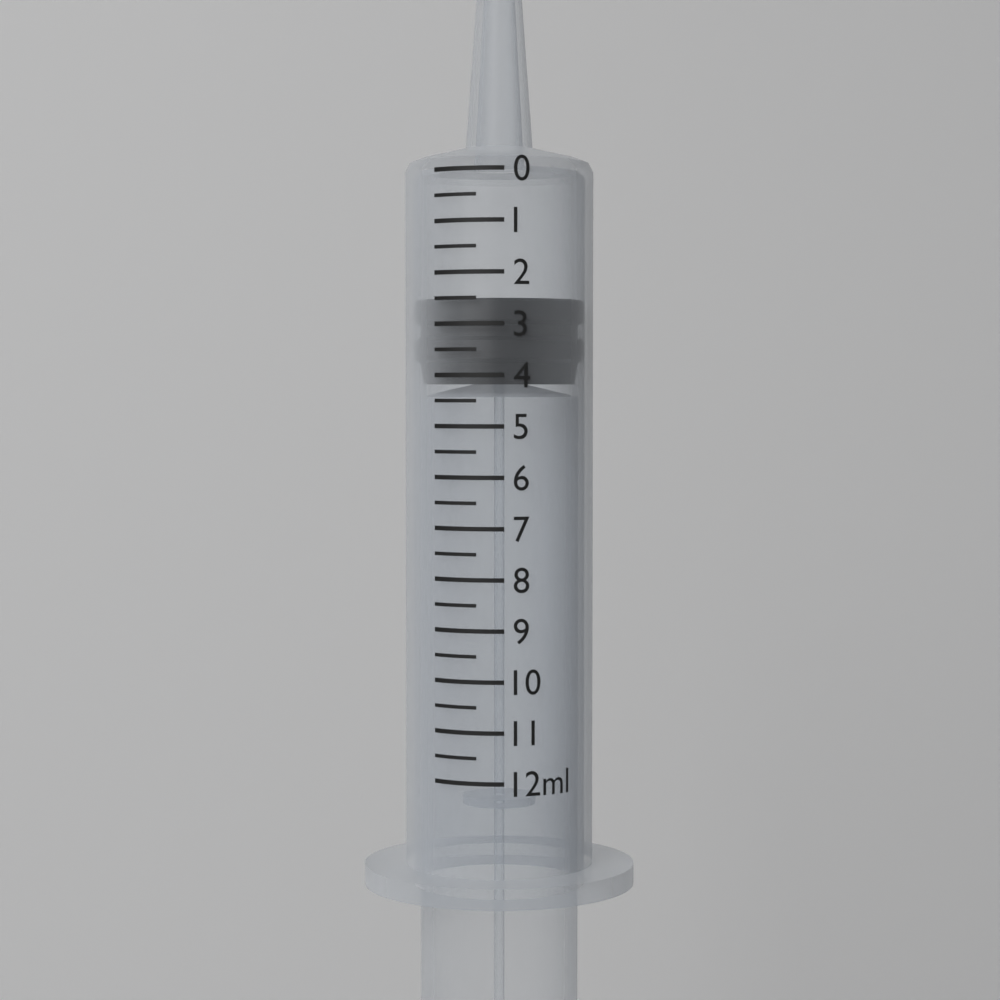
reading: 2.5 ml
